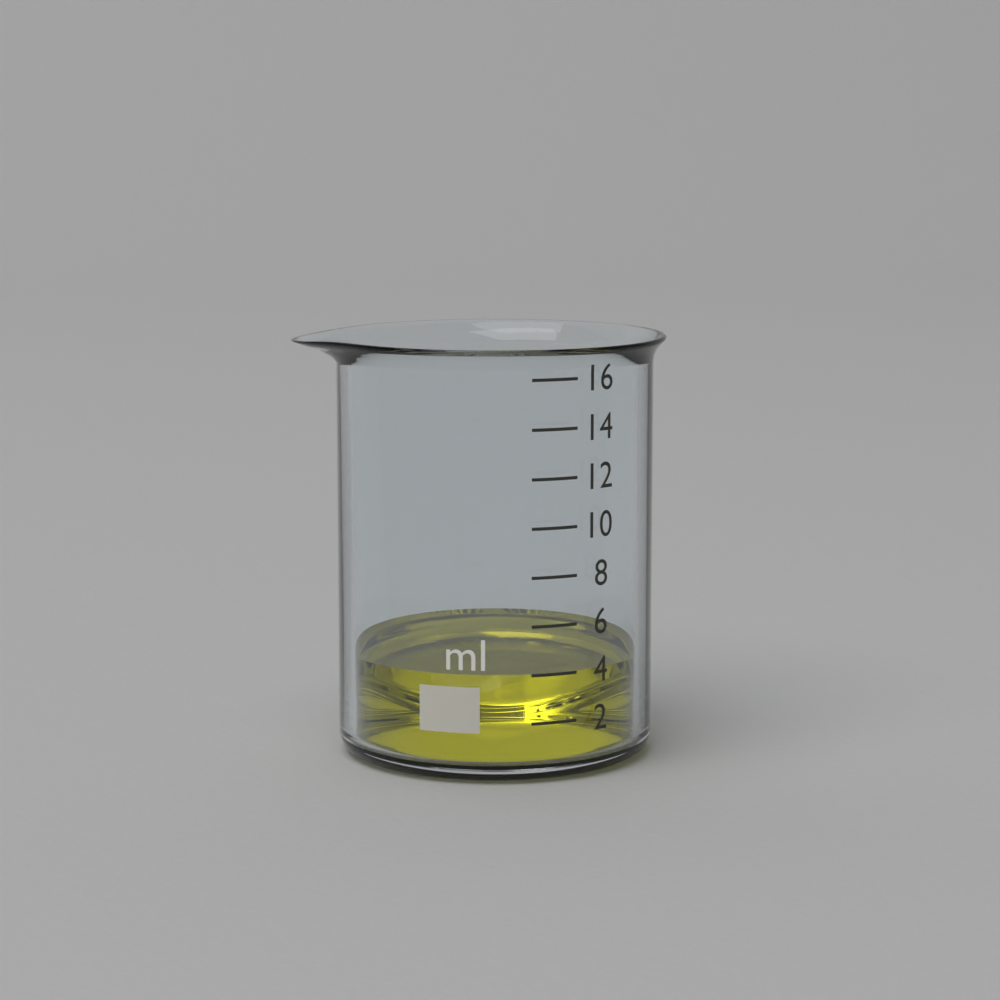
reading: 4 ml
